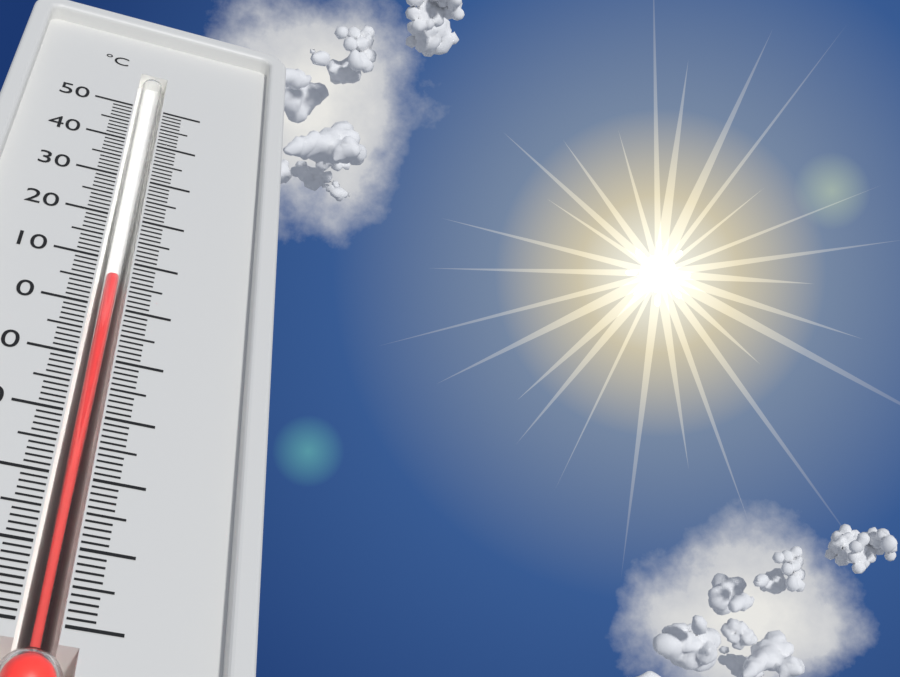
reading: 7 °C
